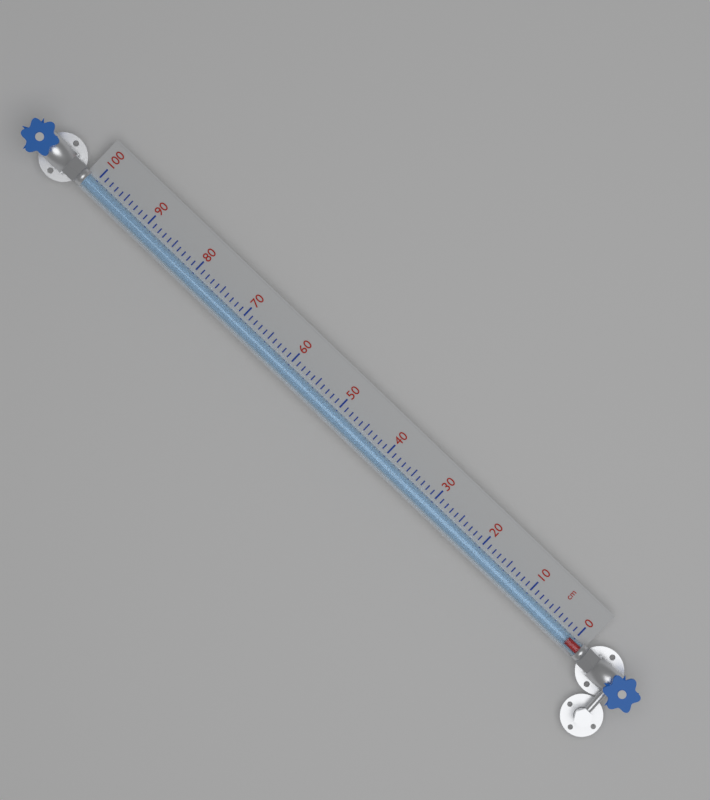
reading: 1 cm
